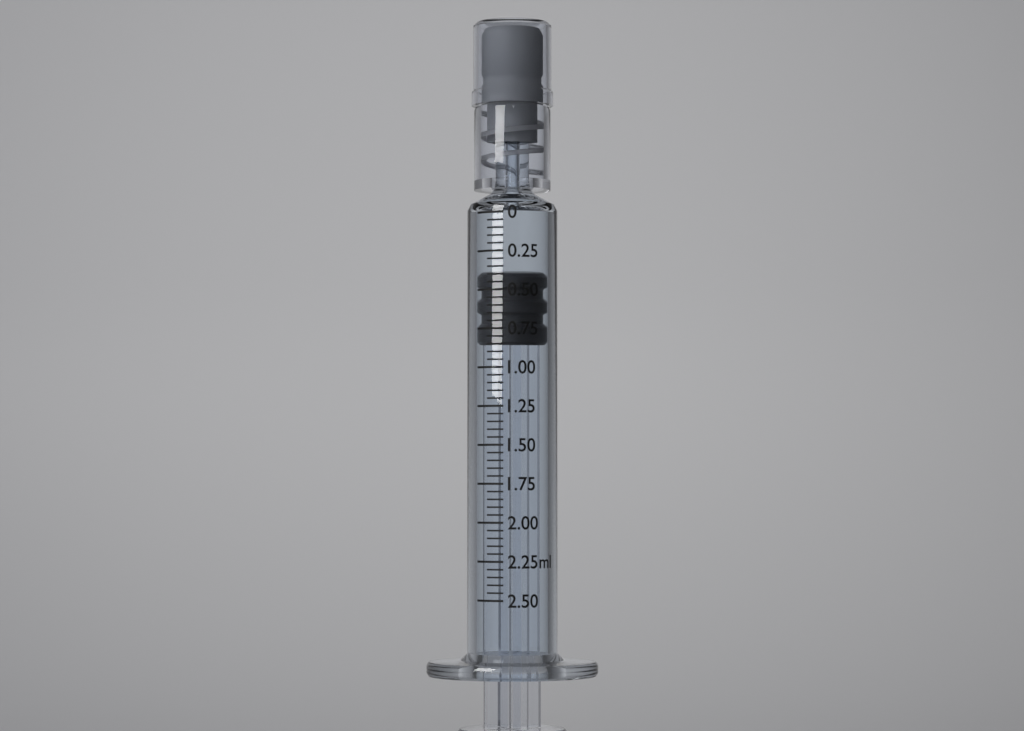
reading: 0.40 ml
